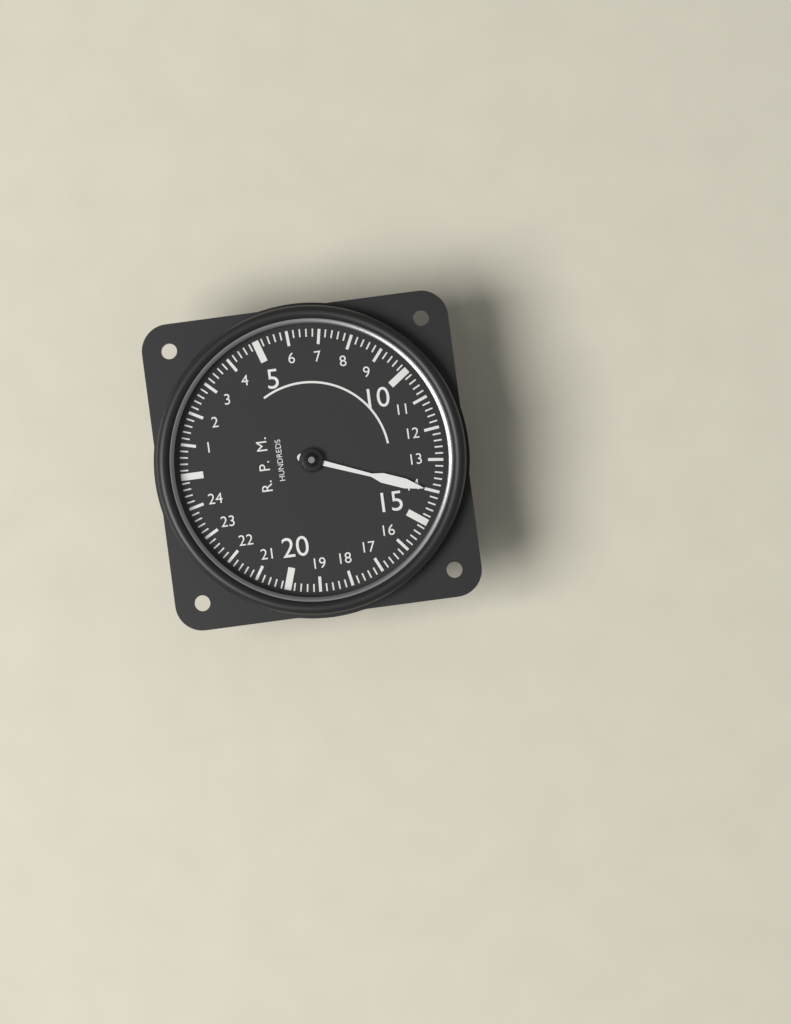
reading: 14.0 RPM x100
